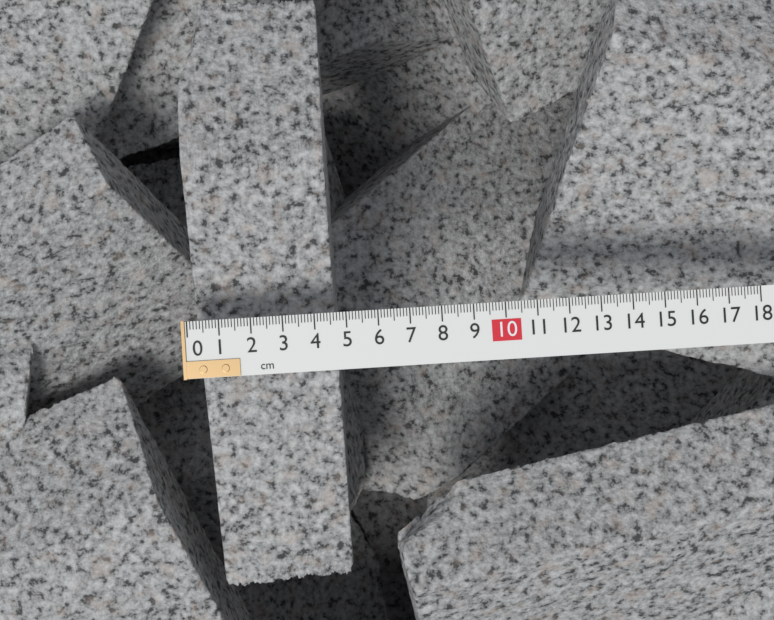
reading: 4.6 cm
